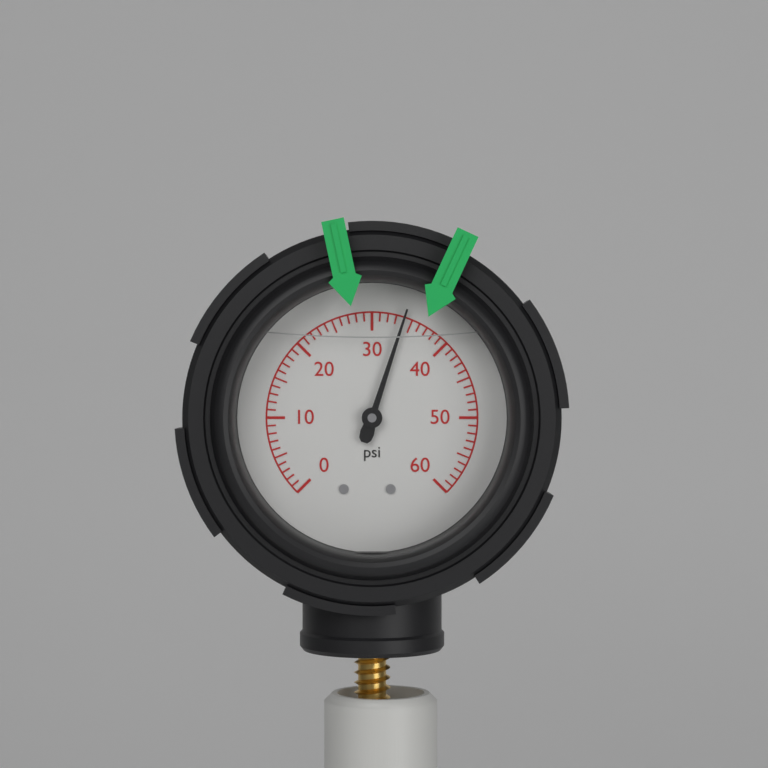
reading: 34 psi
